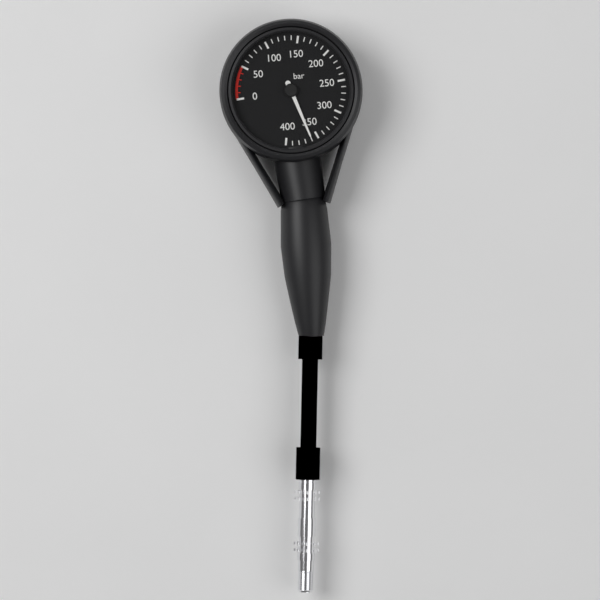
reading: 360 bar
